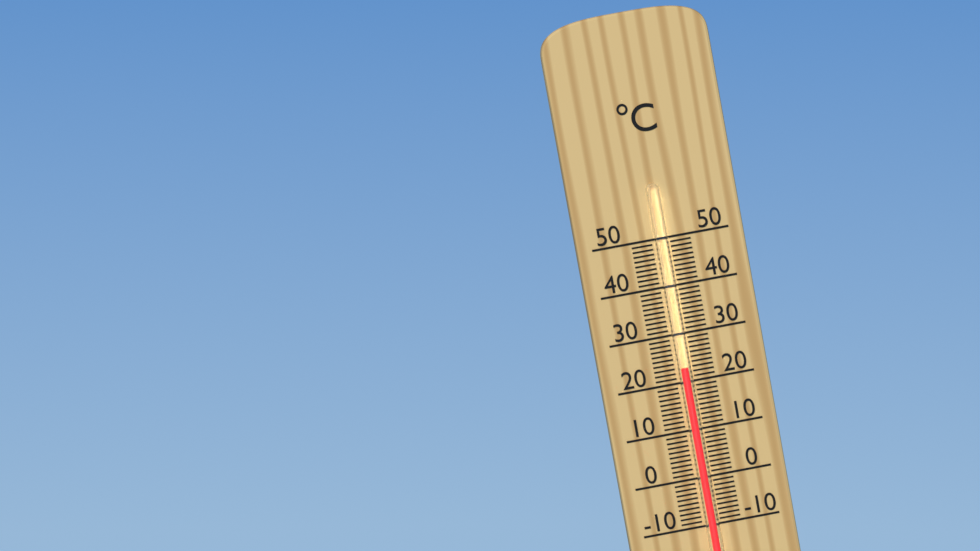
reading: 23 °C
